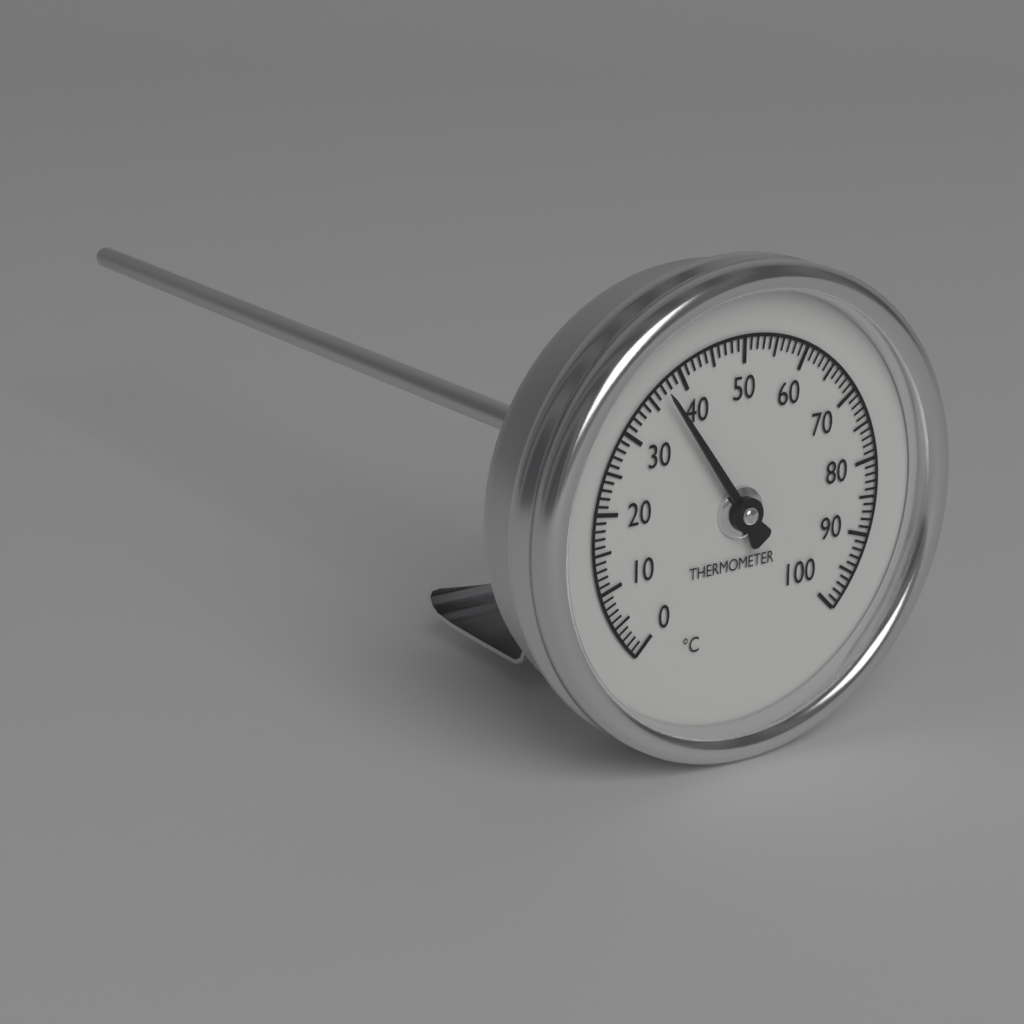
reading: 37 °C
